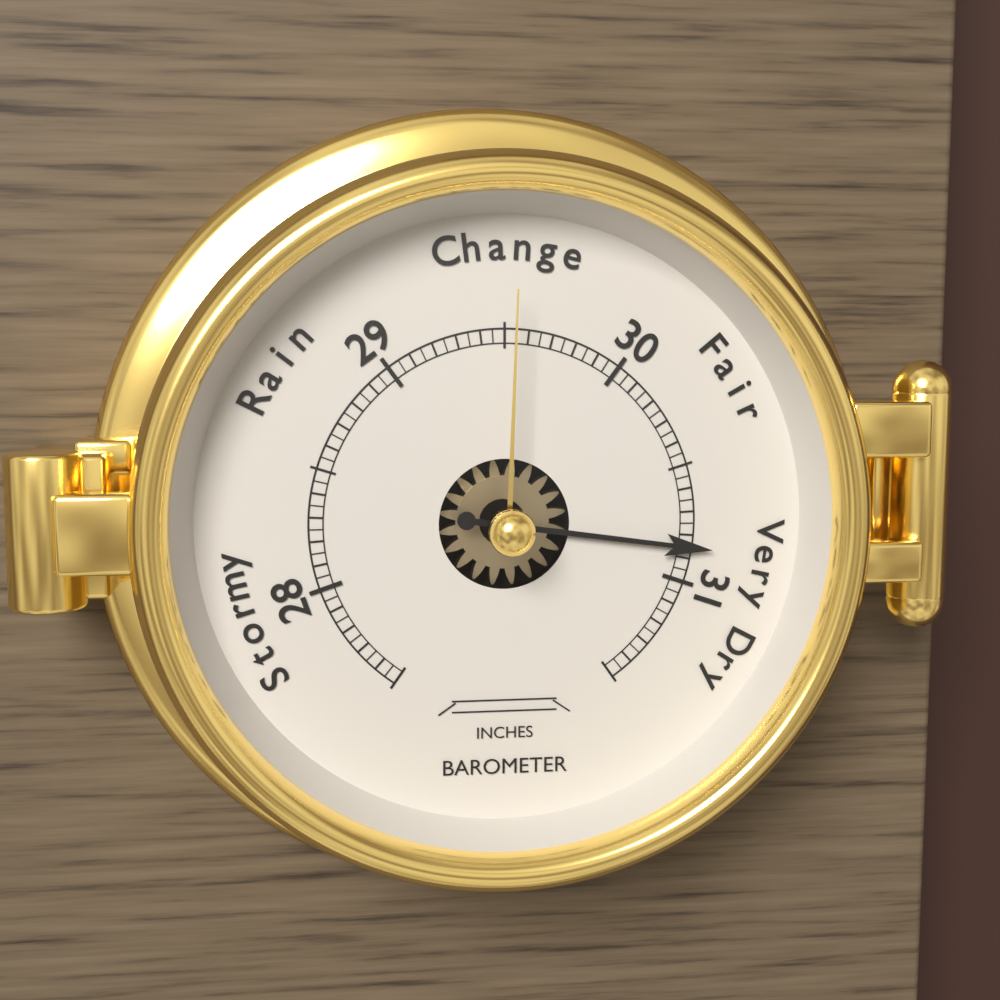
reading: 30.85 inches
